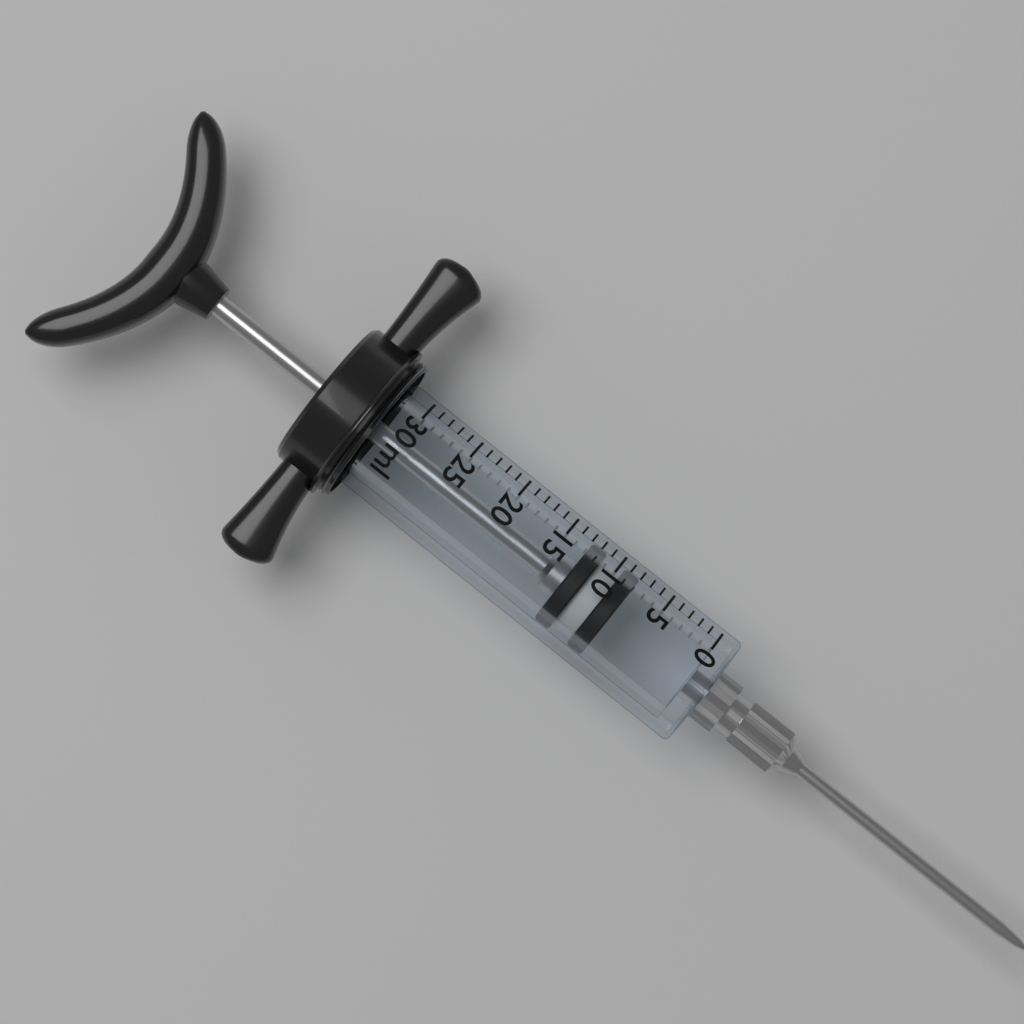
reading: 8 ml
